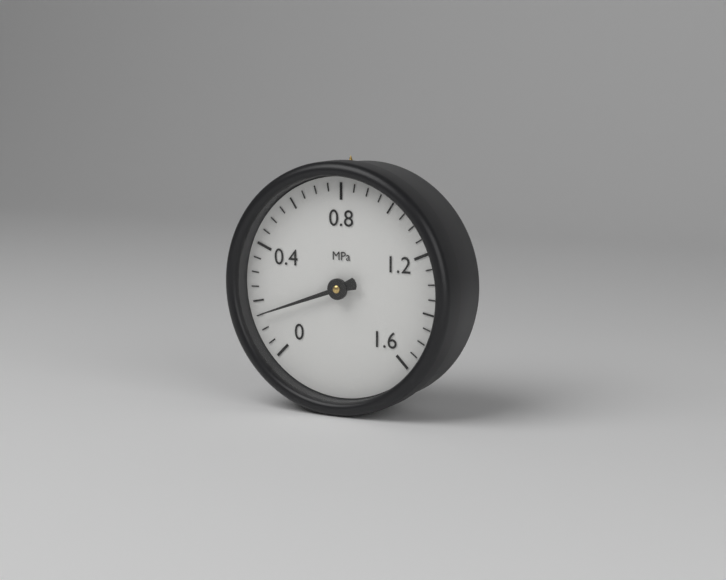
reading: 0.15 MPa
